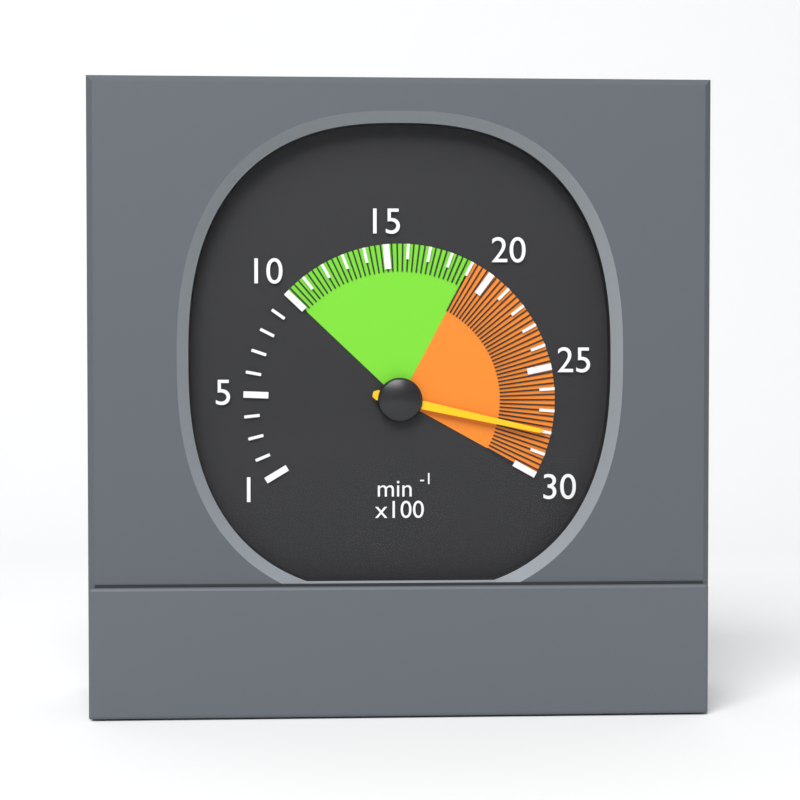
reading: 2800 min⁻¹
